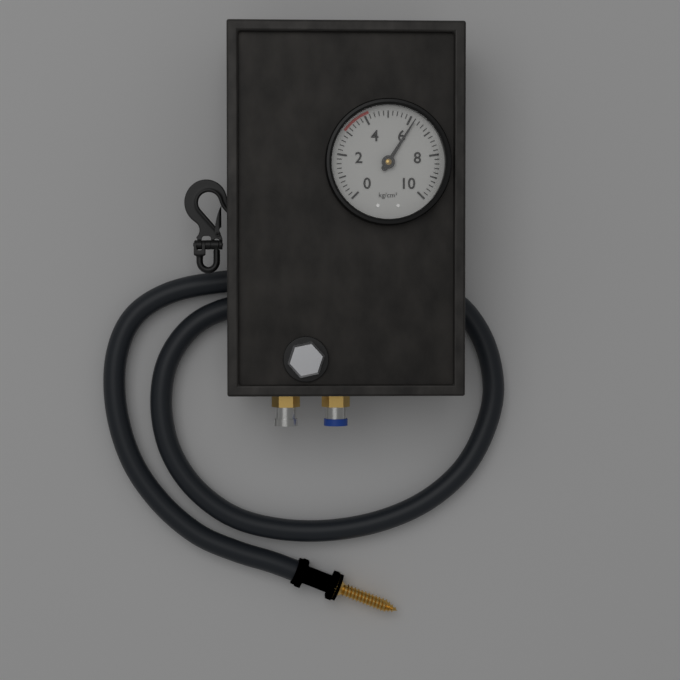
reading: 6.2 kg/cm²
